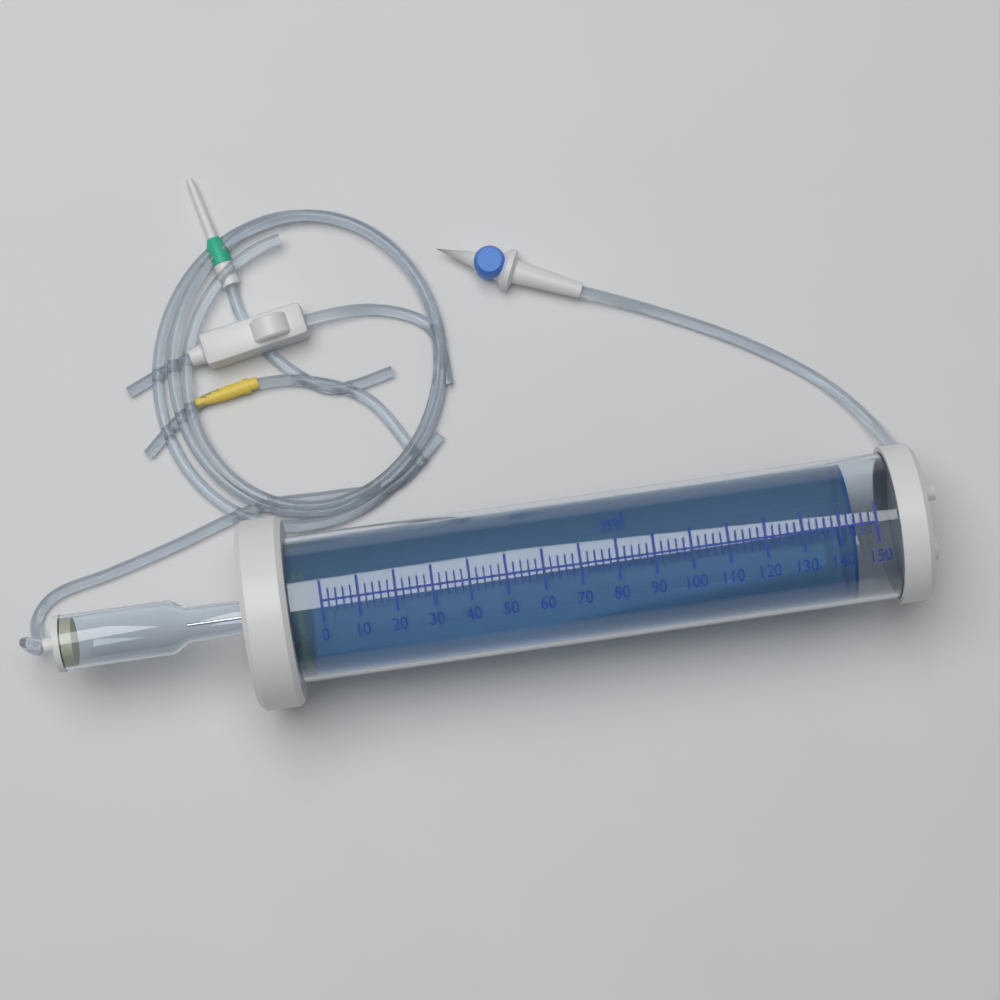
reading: 144 ml
